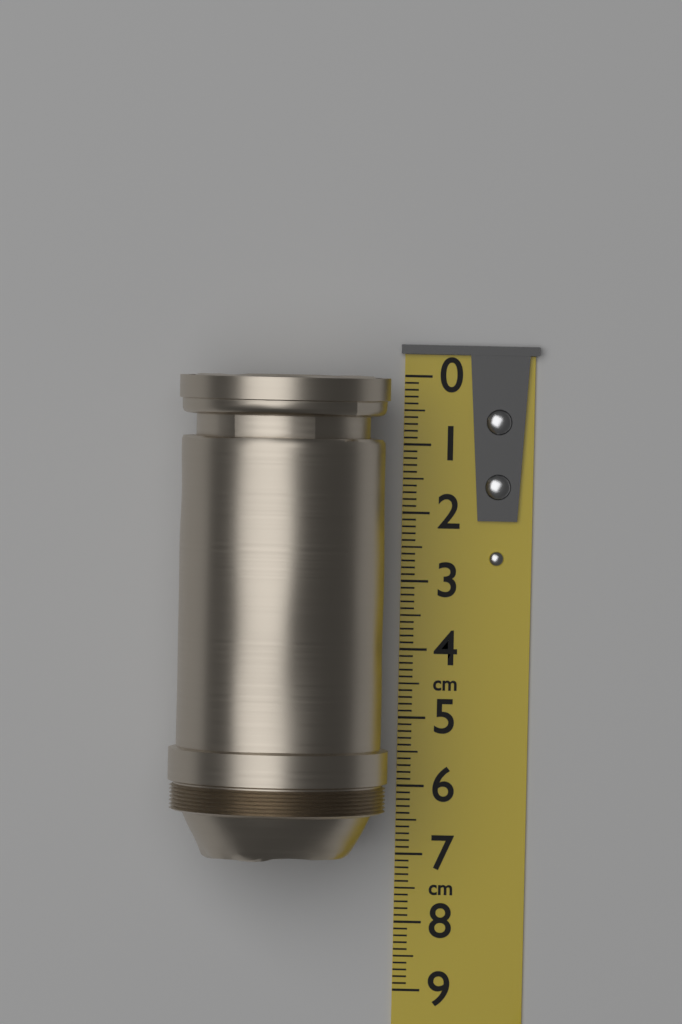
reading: 7.0 cm
